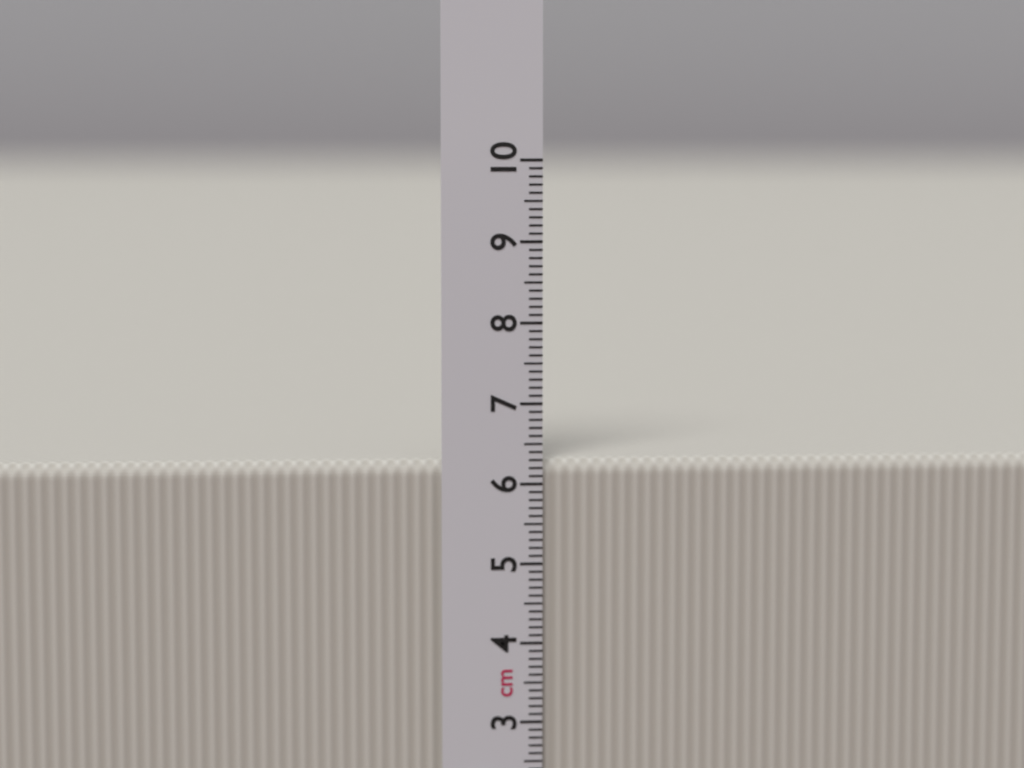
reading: 6.3 cm
